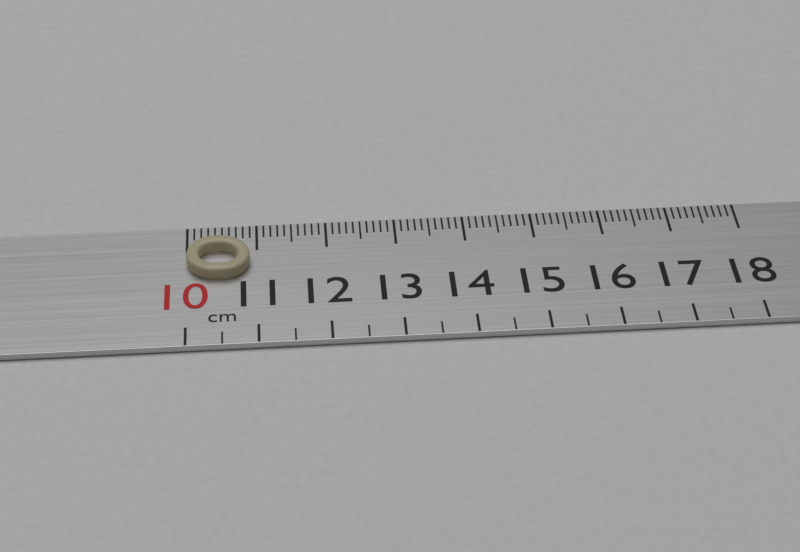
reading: 10.9 cm
